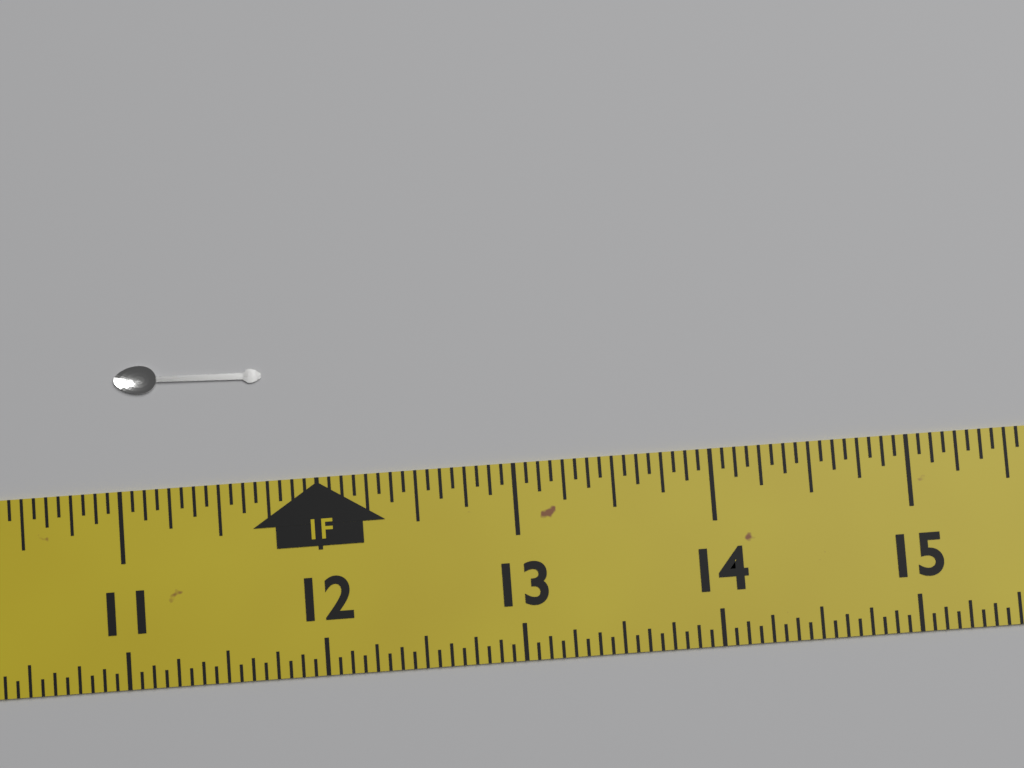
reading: 11.7500 in
